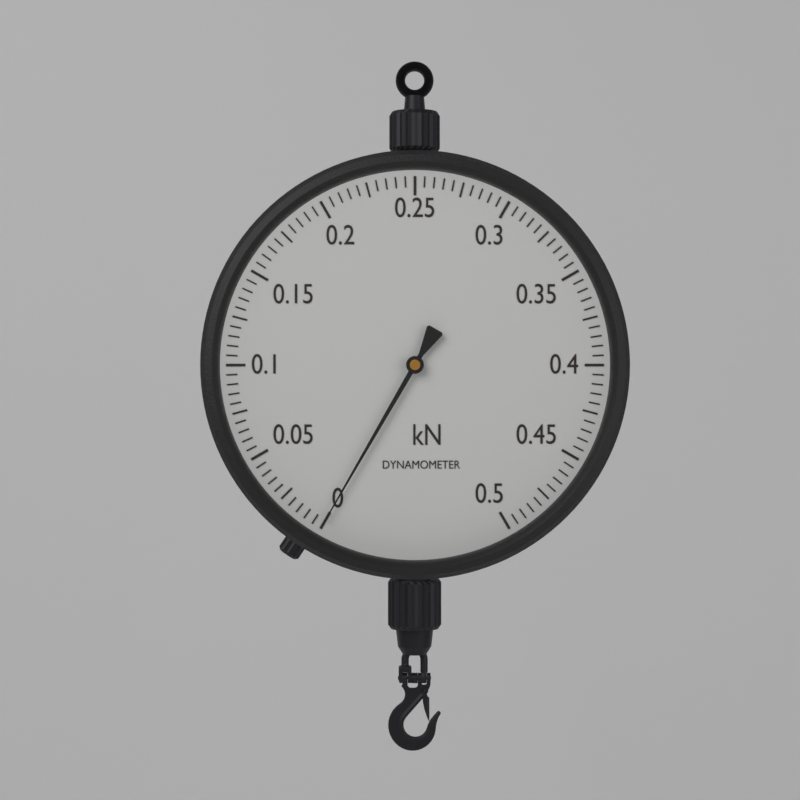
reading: 0.000 kN
